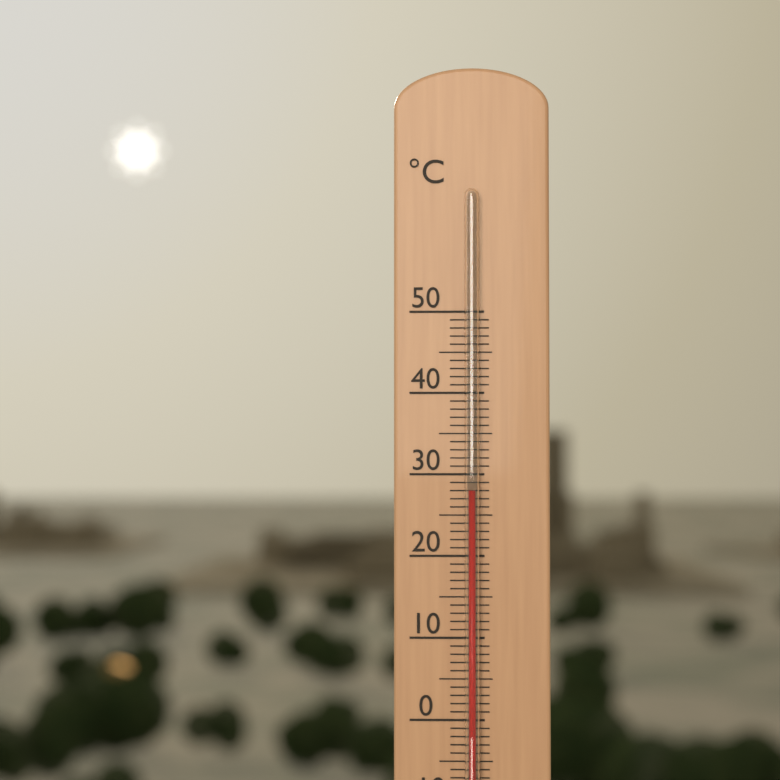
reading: 28 °C
